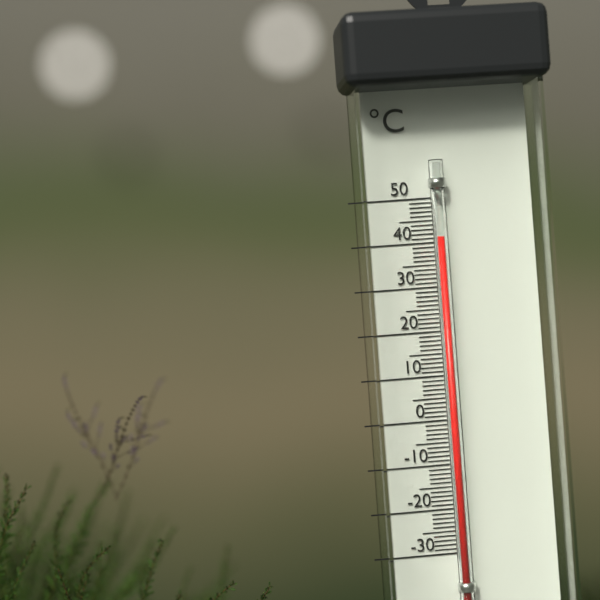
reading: 41 °C
